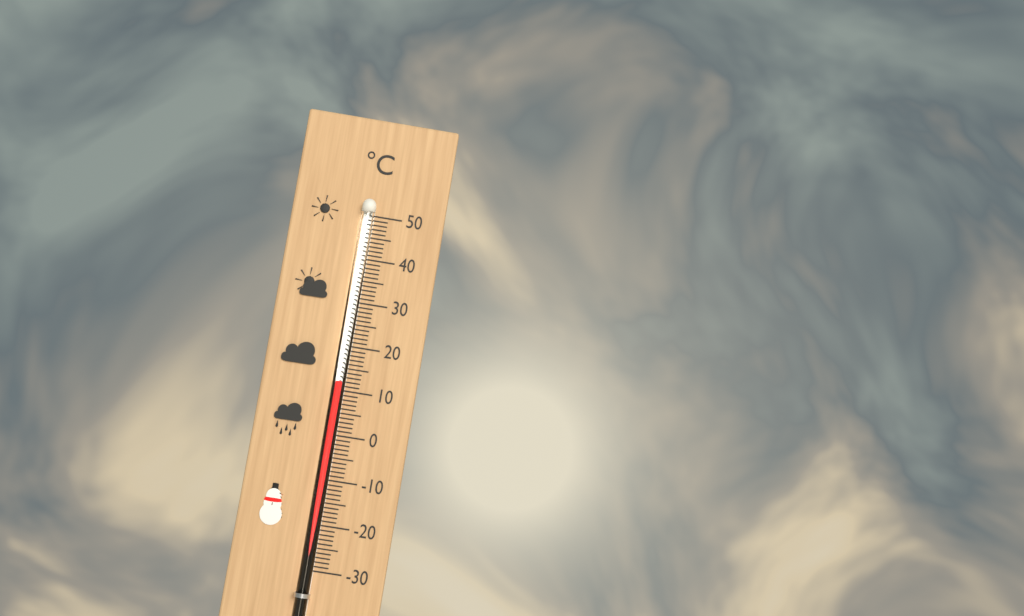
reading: 12 °C
